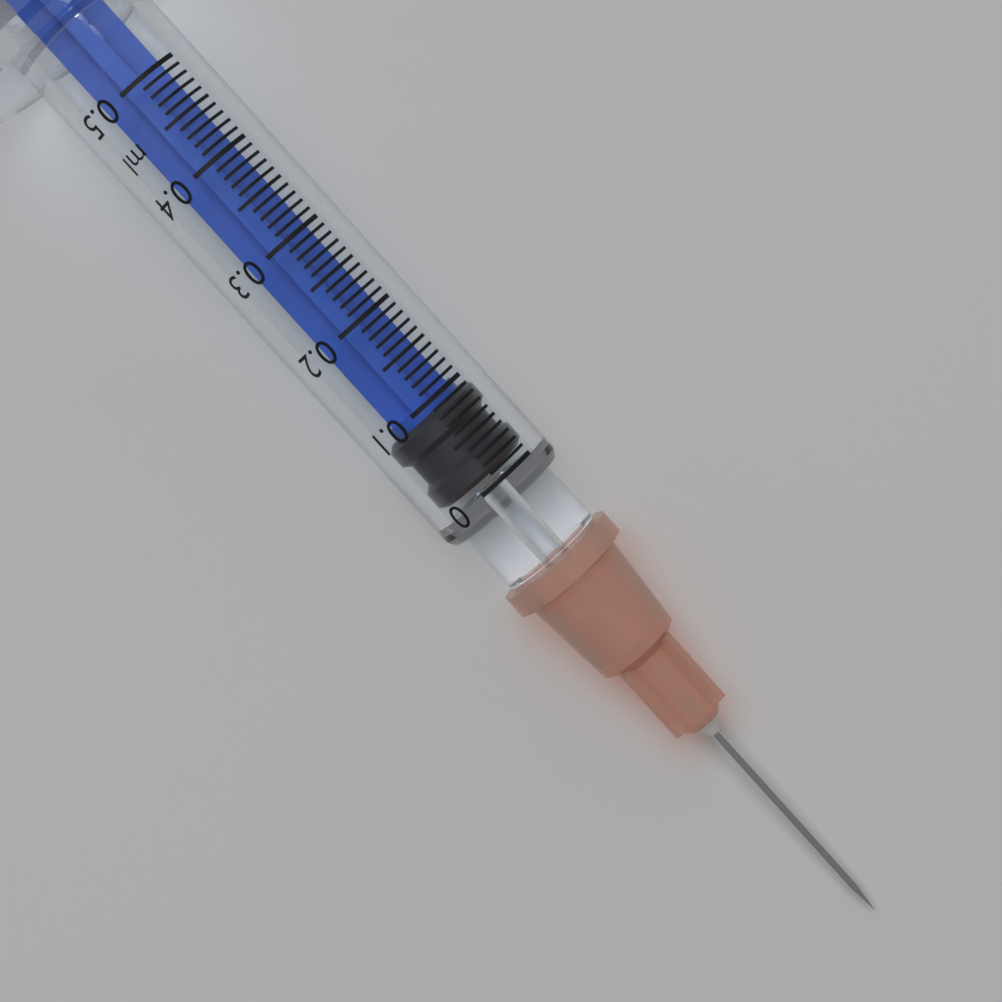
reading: 0.01 ml
